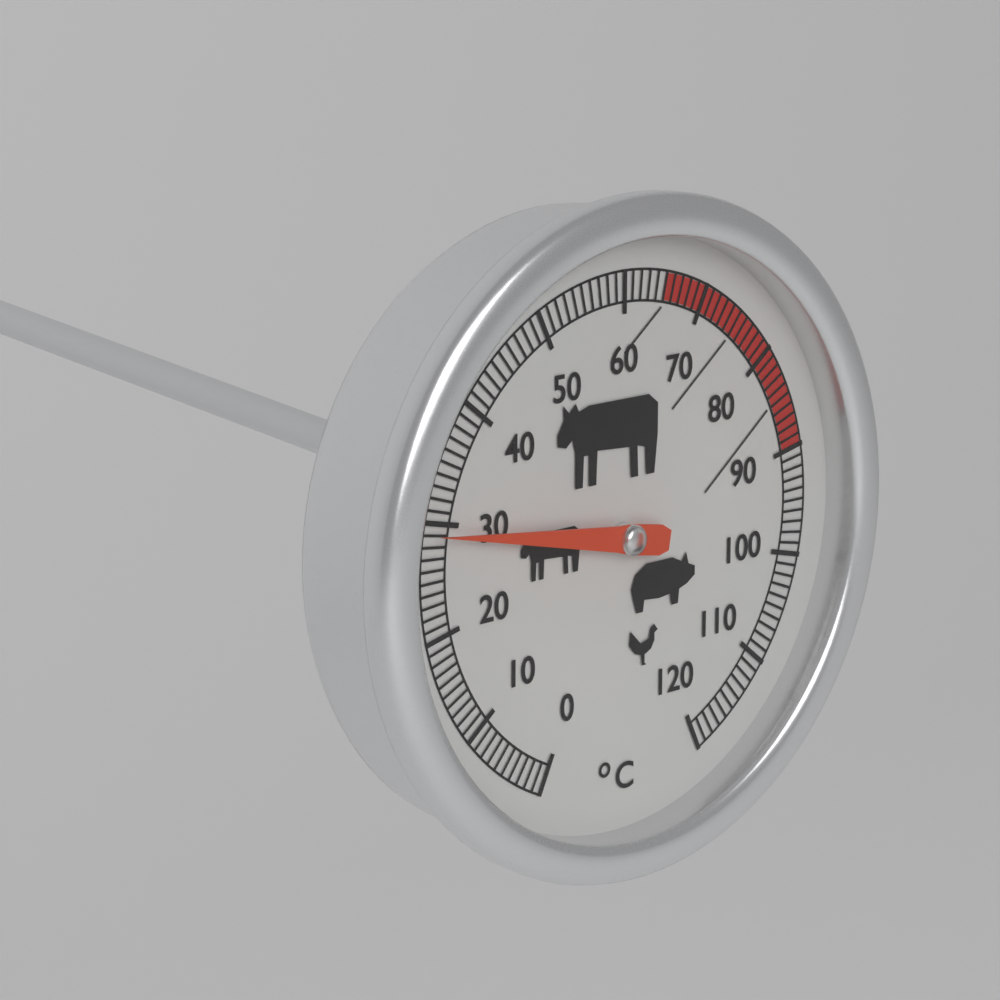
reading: 29 °C
